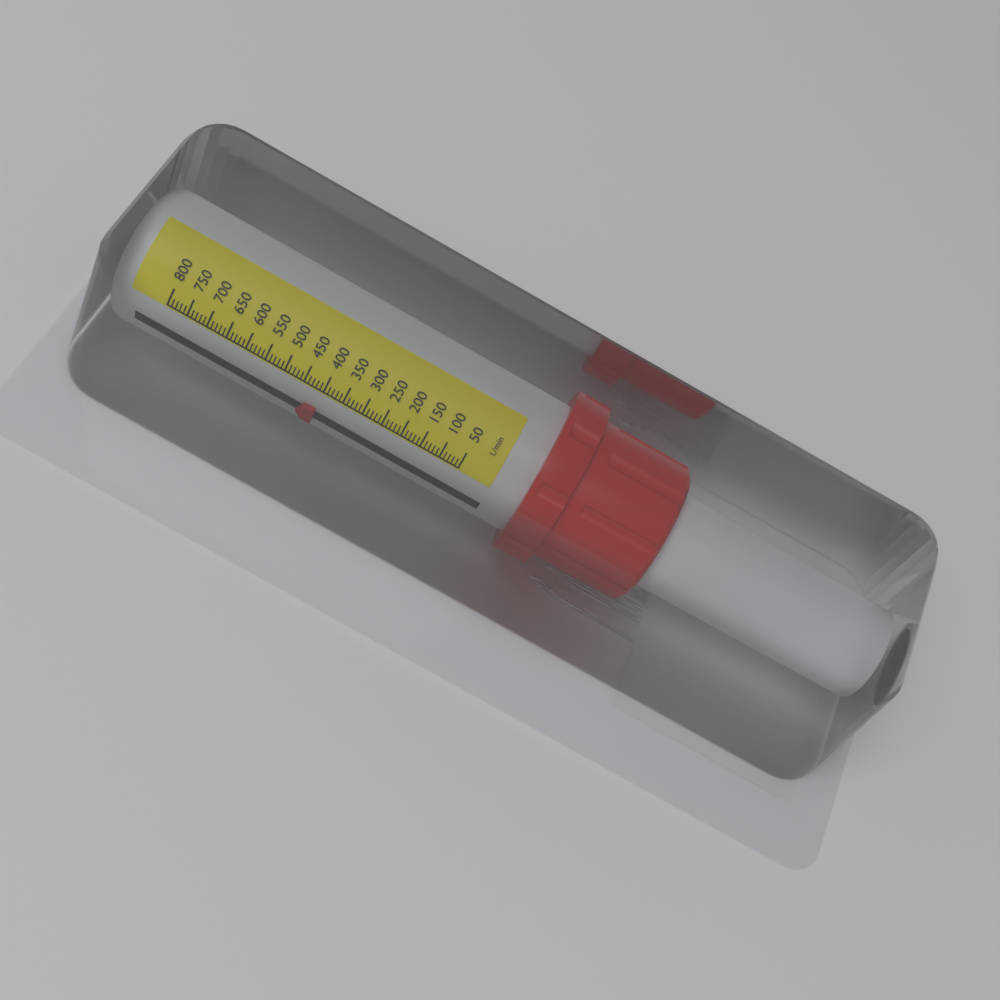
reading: 400 L/min
